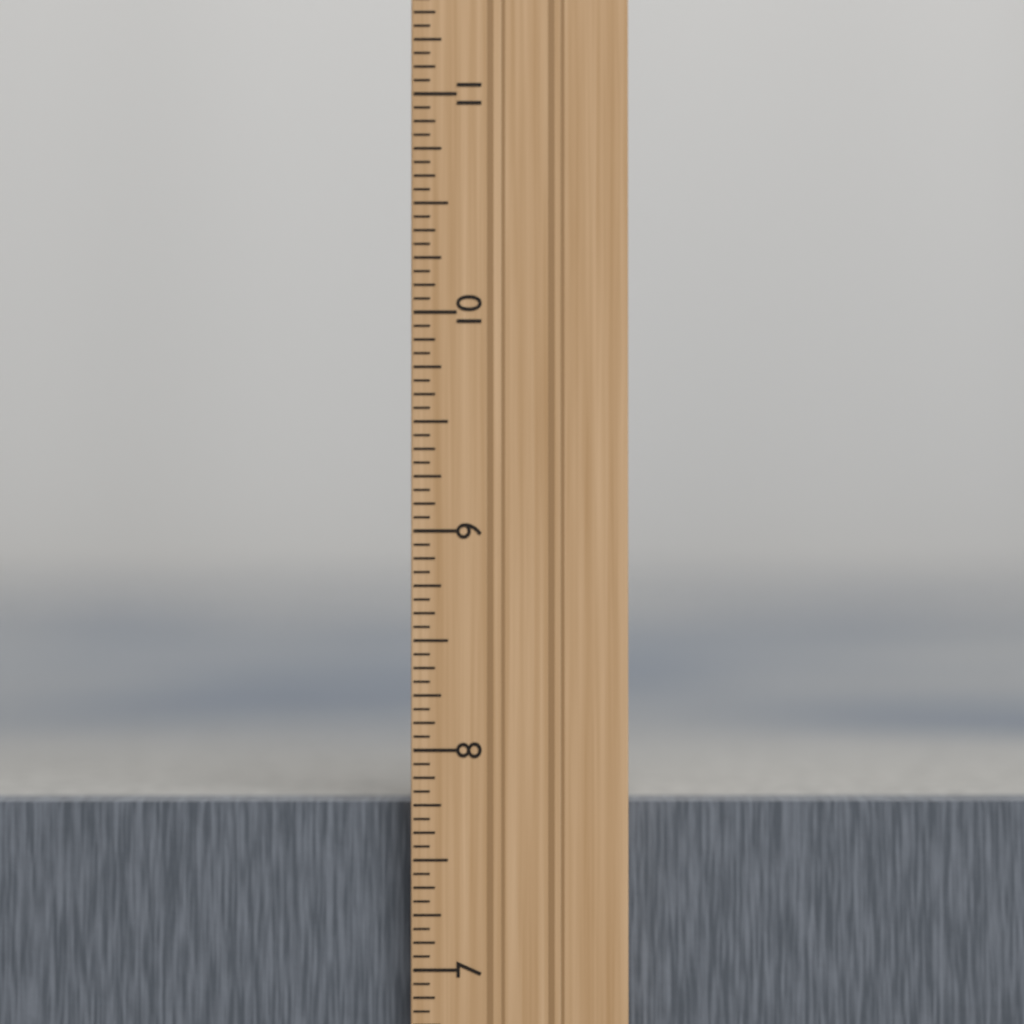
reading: 7.7500 in
